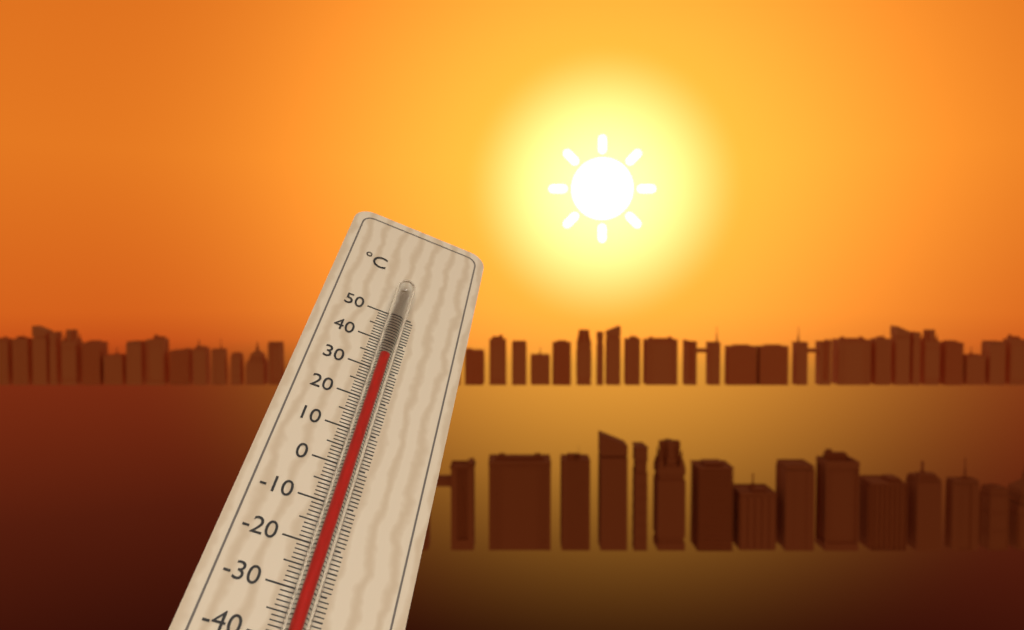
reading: 32 °C
